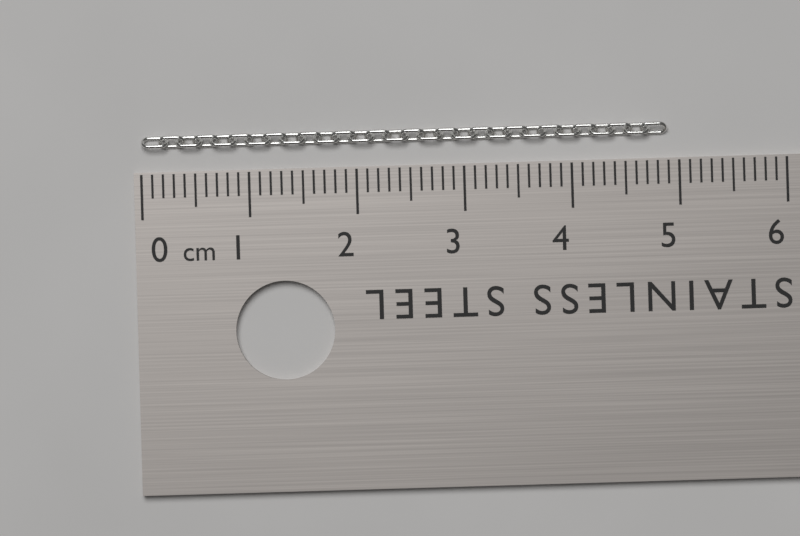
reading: 4.9 cm
